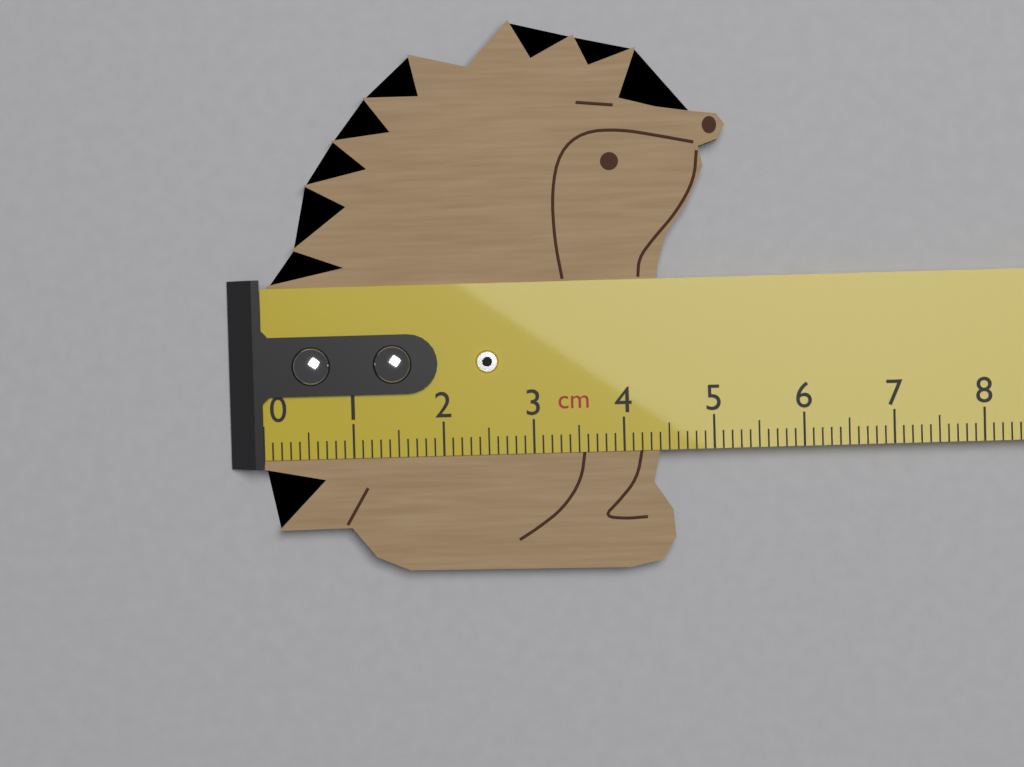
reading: 5.2 cm
